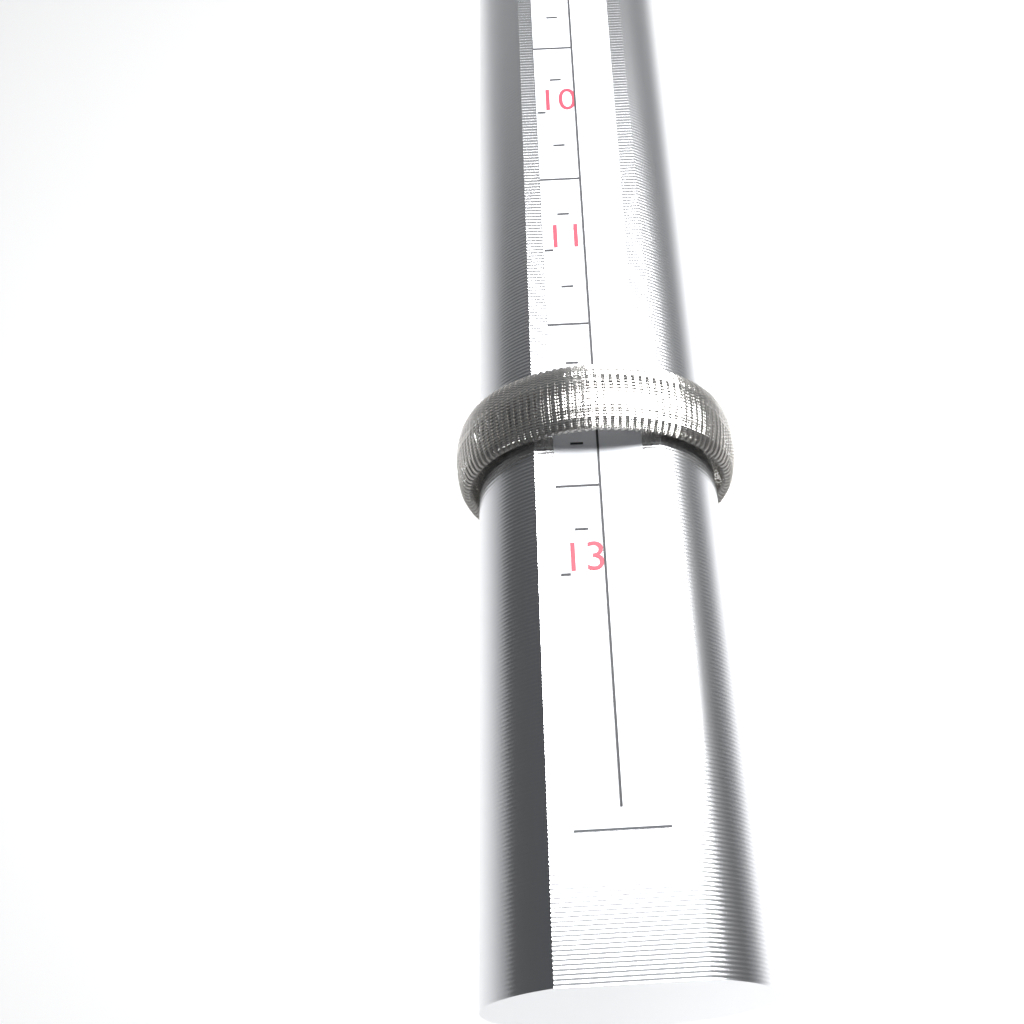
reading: 12.25 (no unit)
